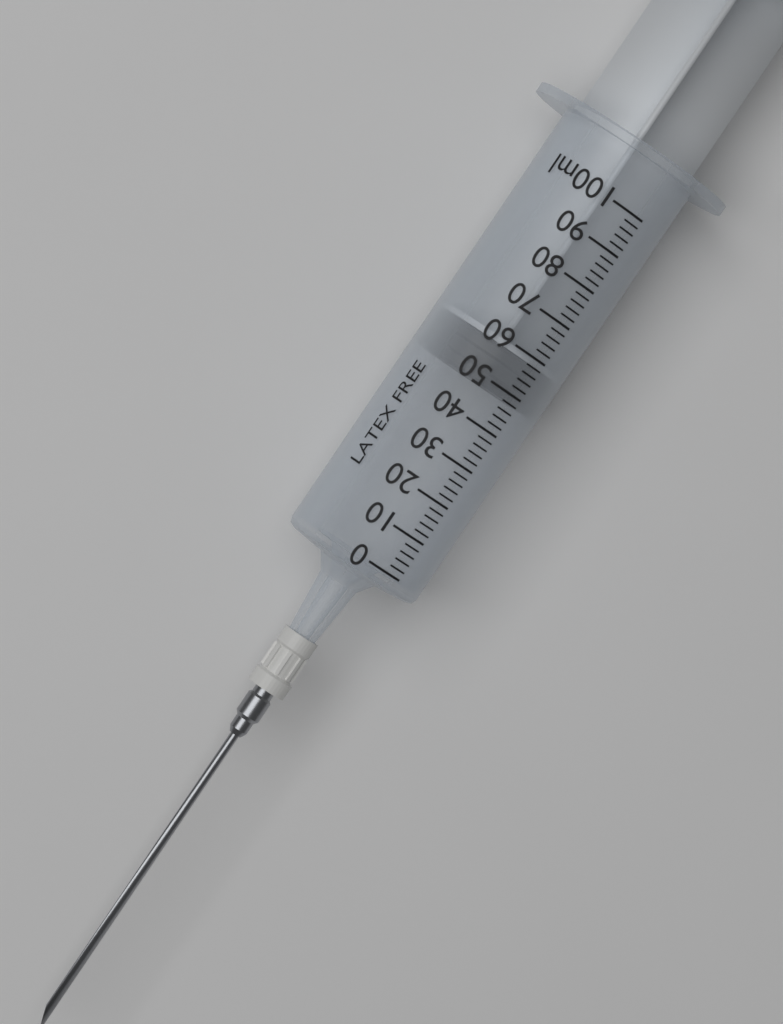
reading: 48 ml
